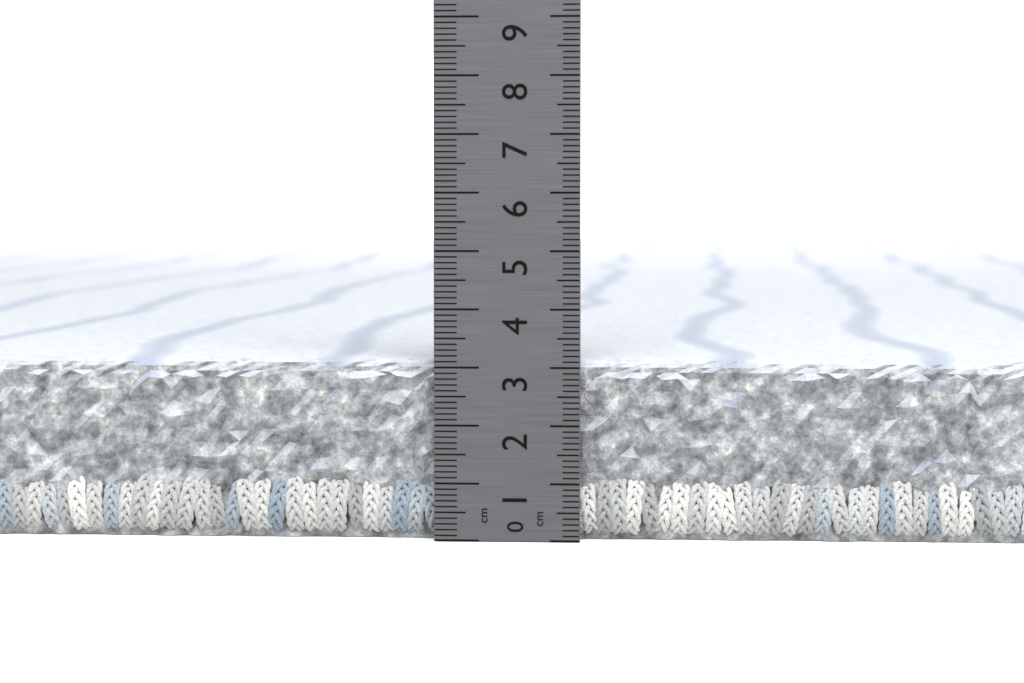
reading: 3.1 cm
